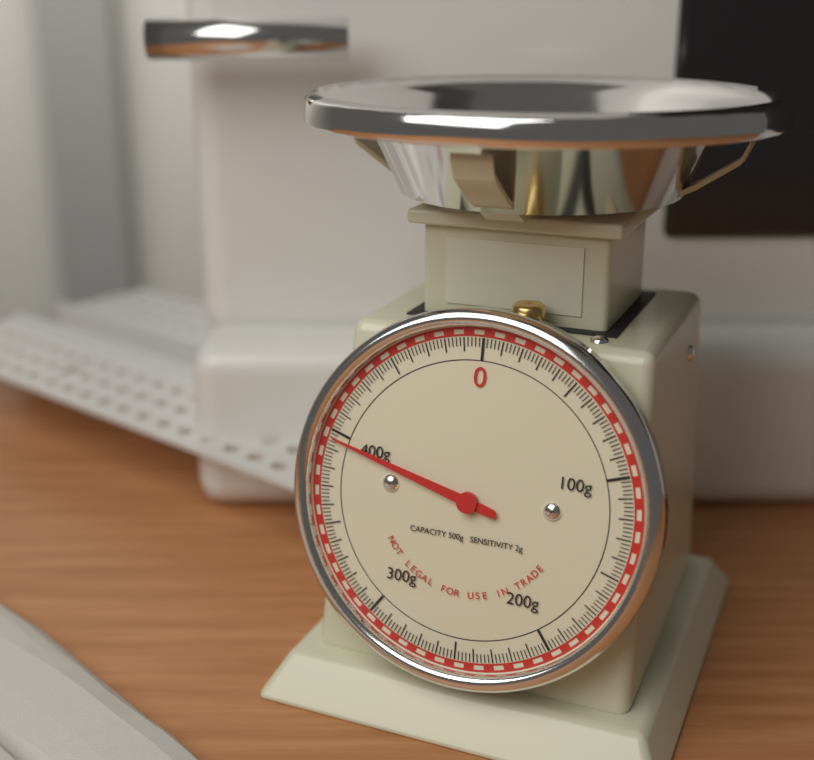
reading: 396 g
